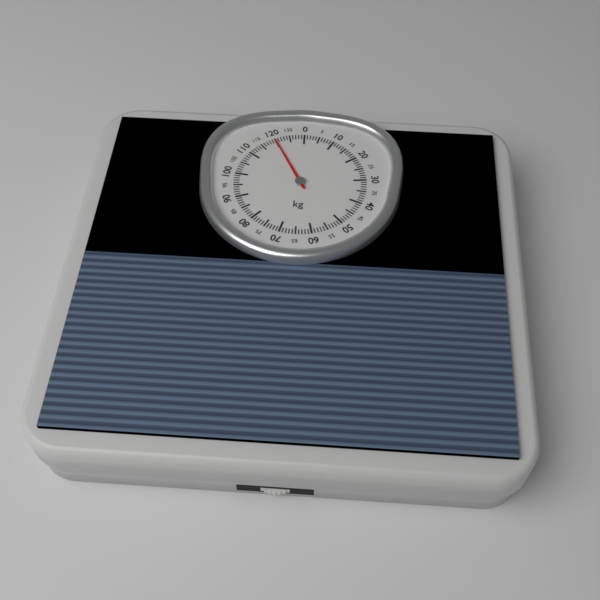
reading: 120 kg
